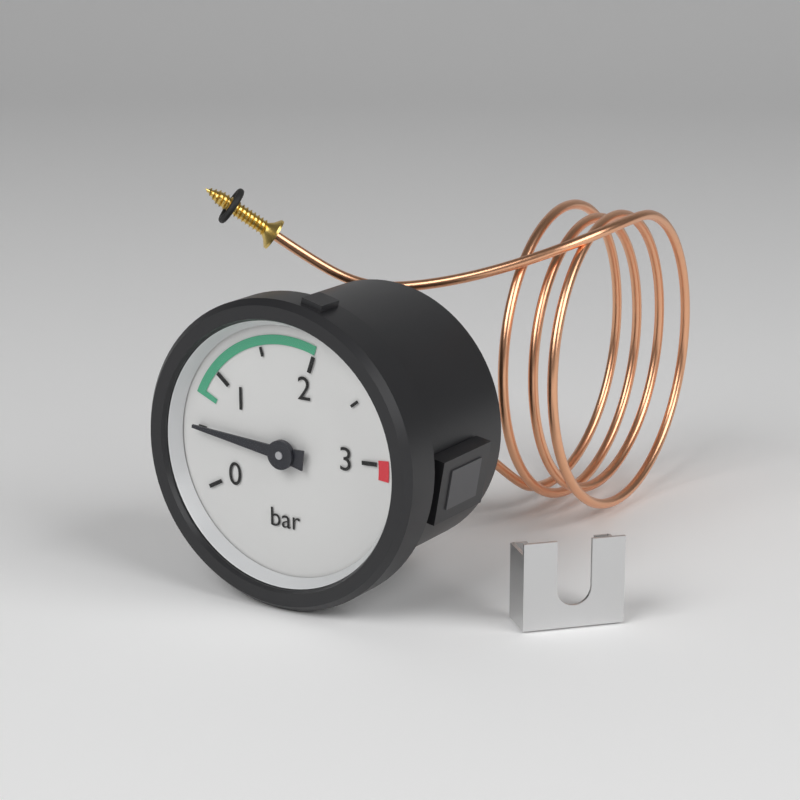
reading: 0.5 bar
